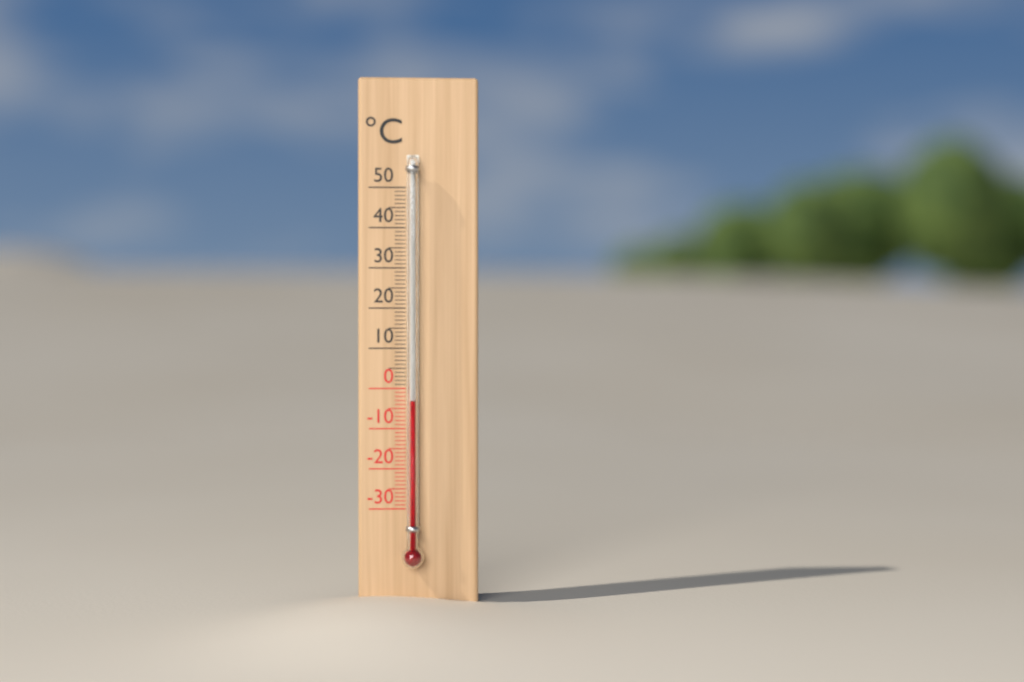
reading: -3 °C
